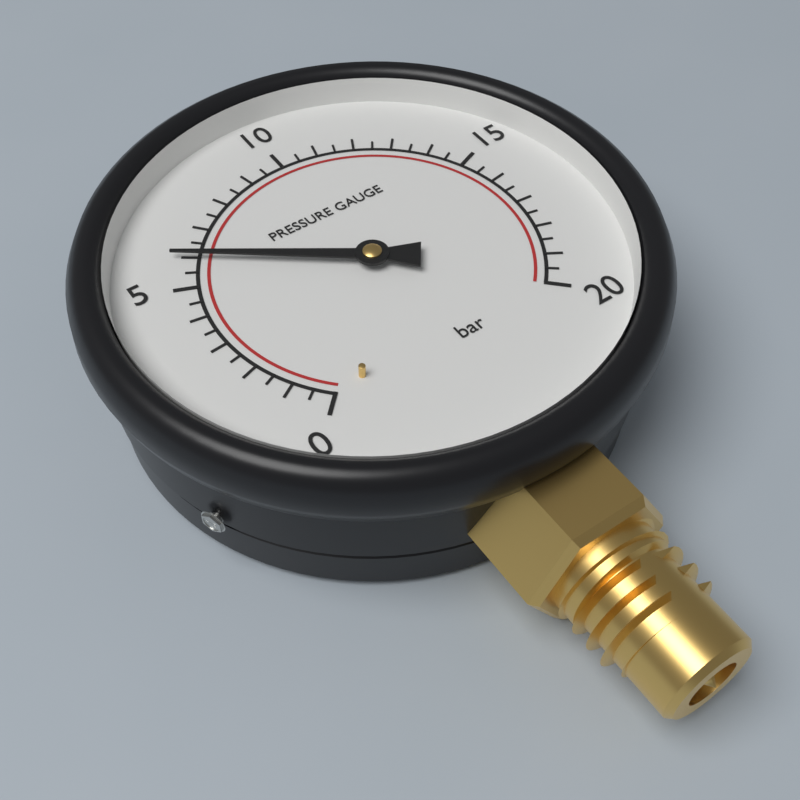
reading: 6.0 bar
